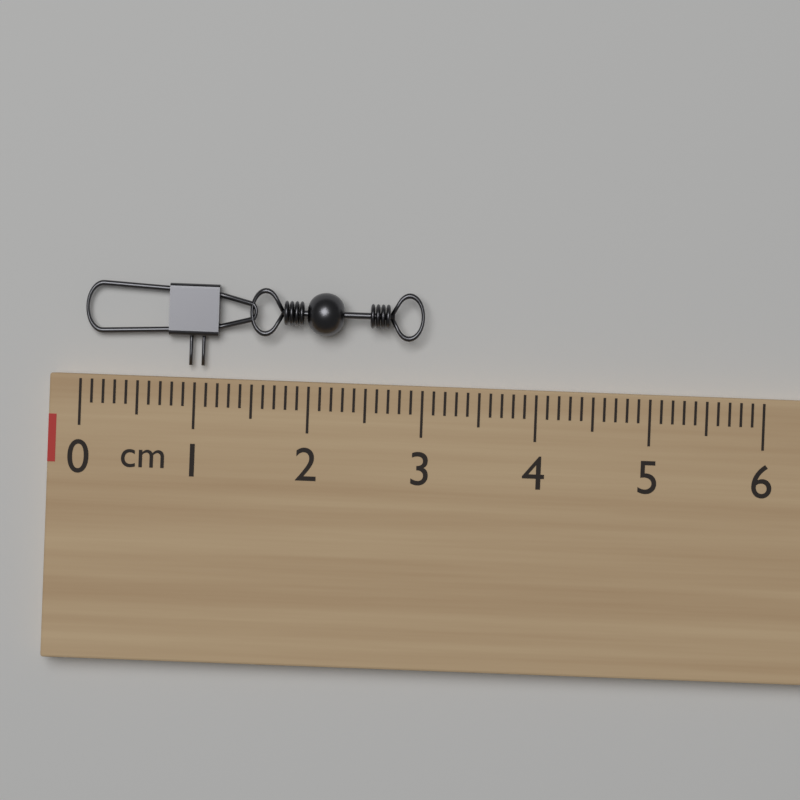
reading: 3.0 cm
